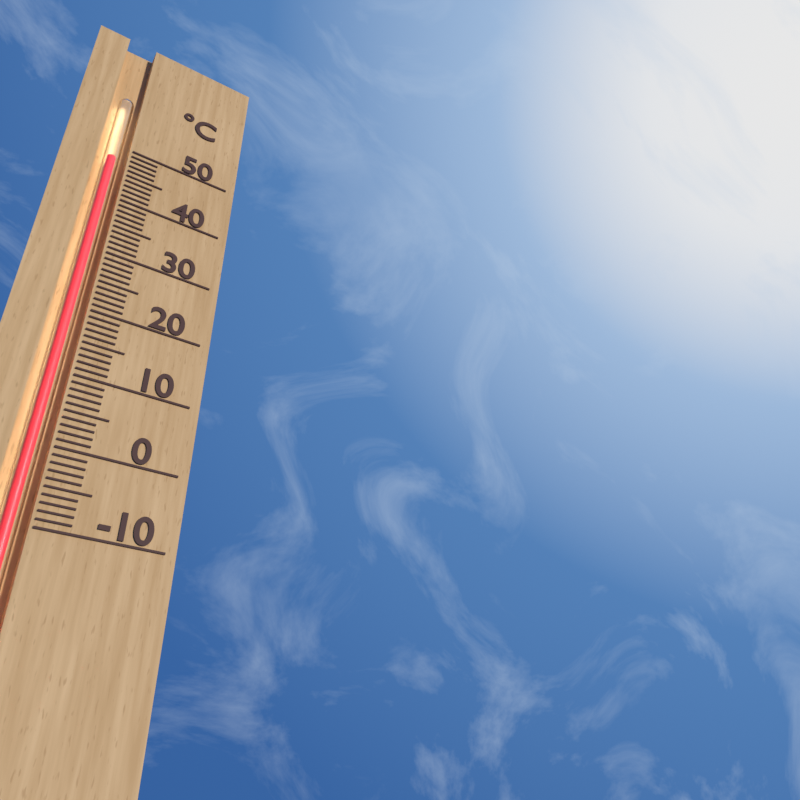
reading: 48 °C
